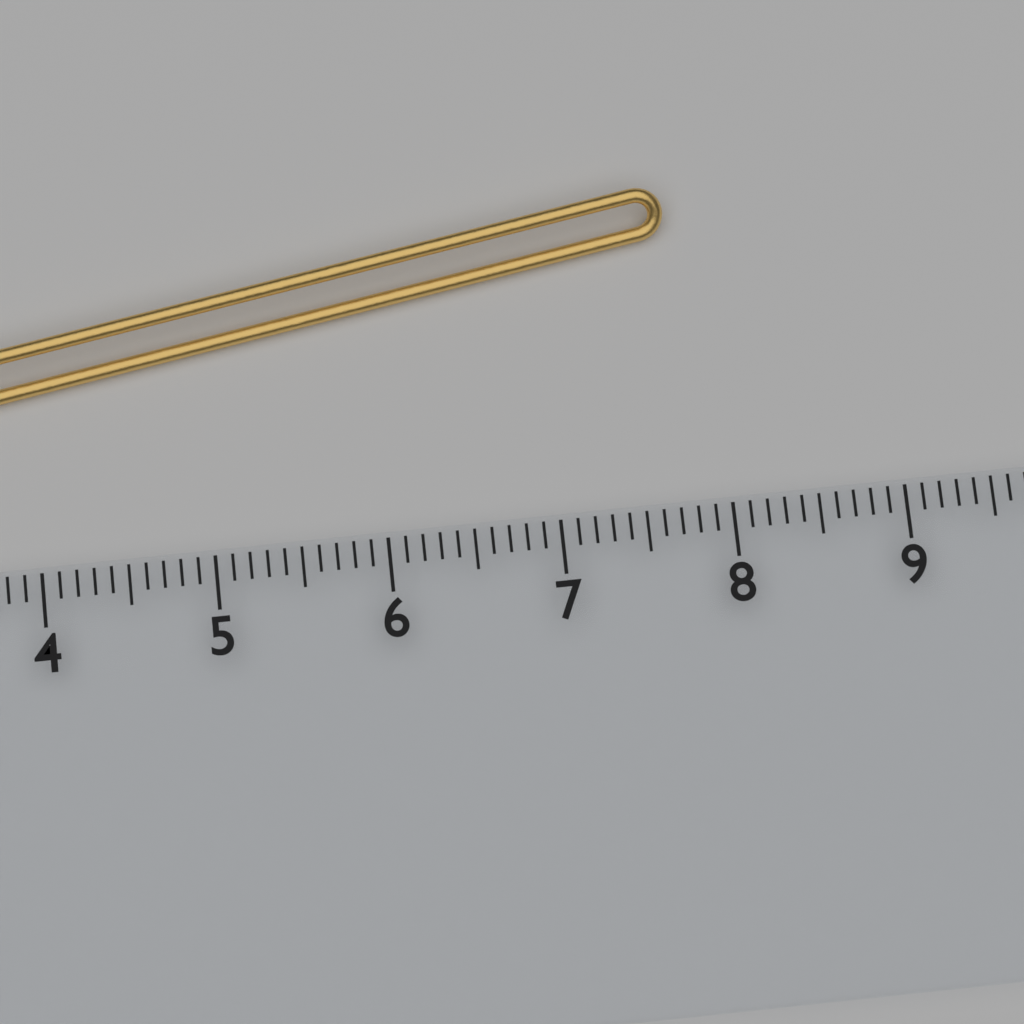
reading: 7.8 cm
